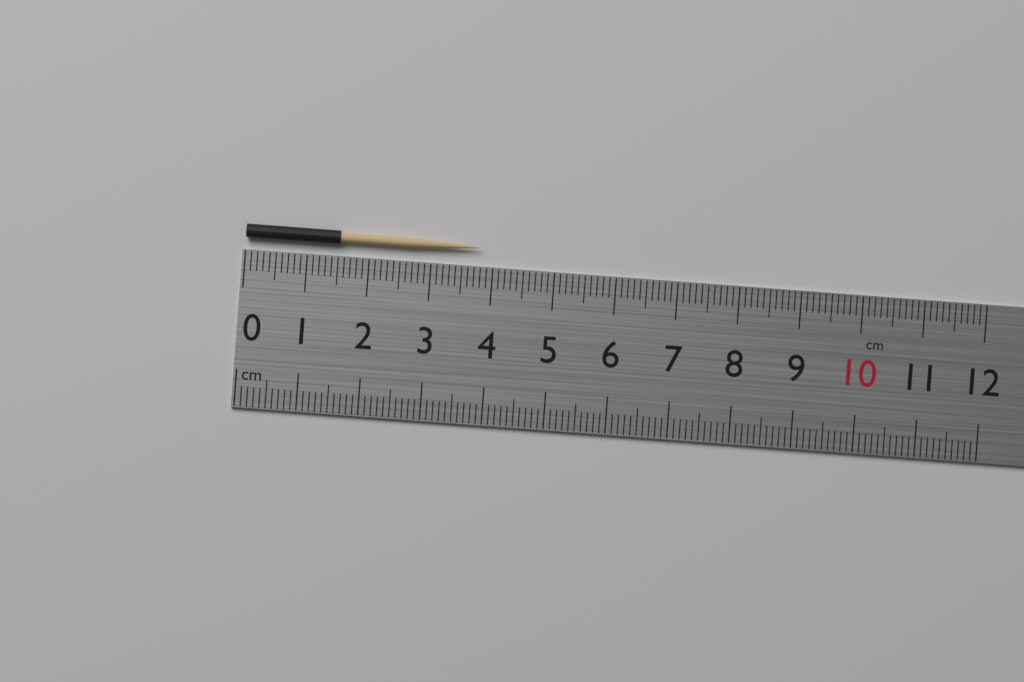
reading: 3.8 cm
